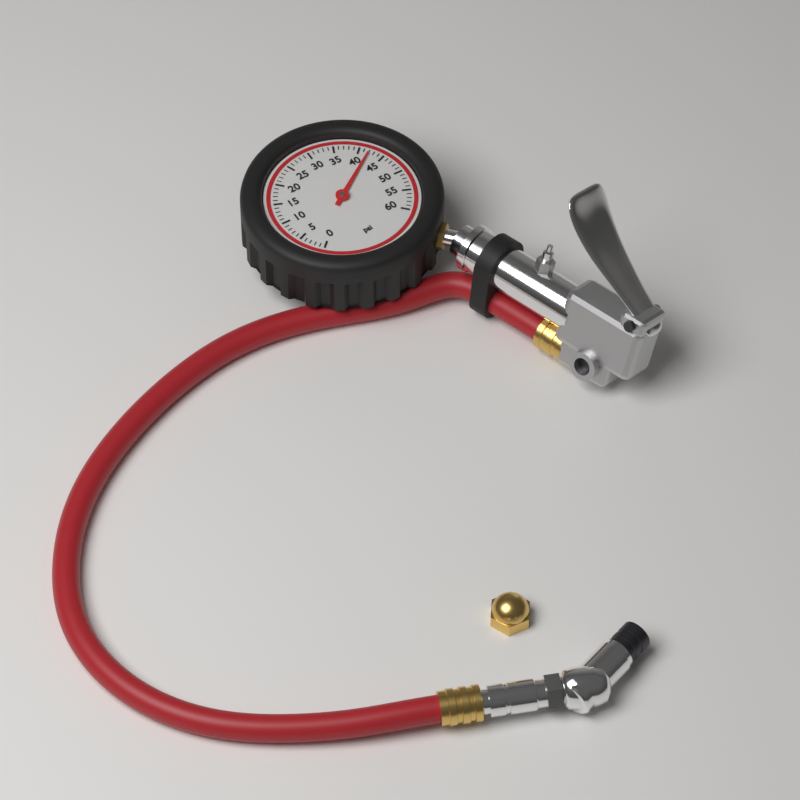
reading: 42 psi
